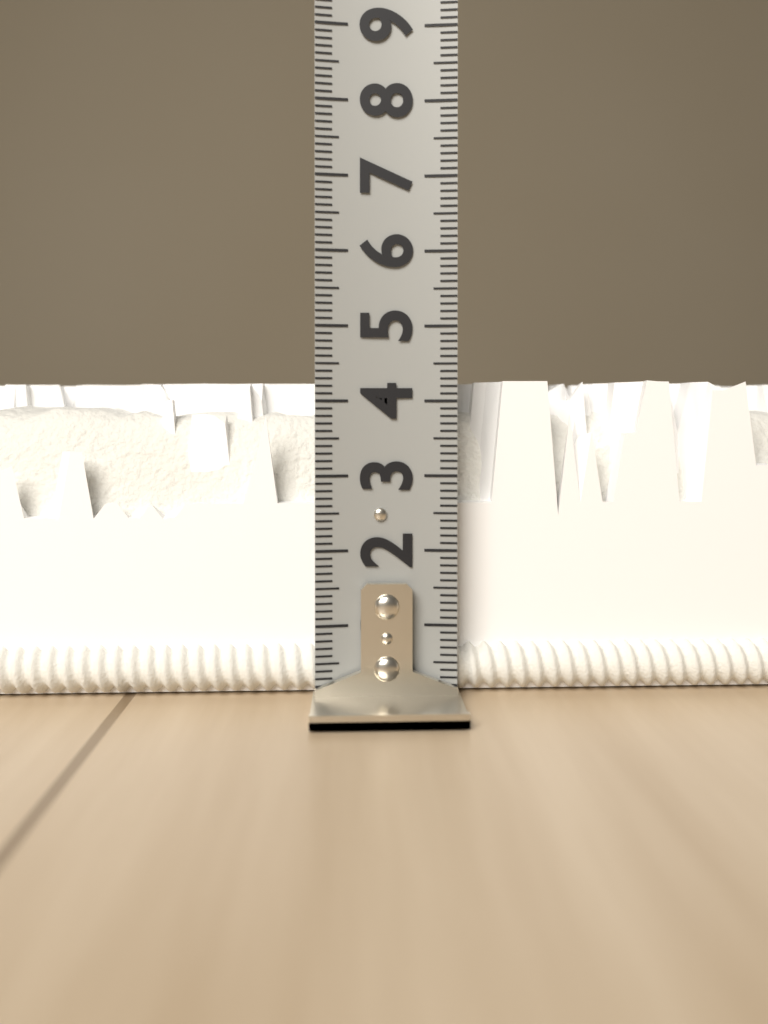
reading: 4.3 (no unit)
